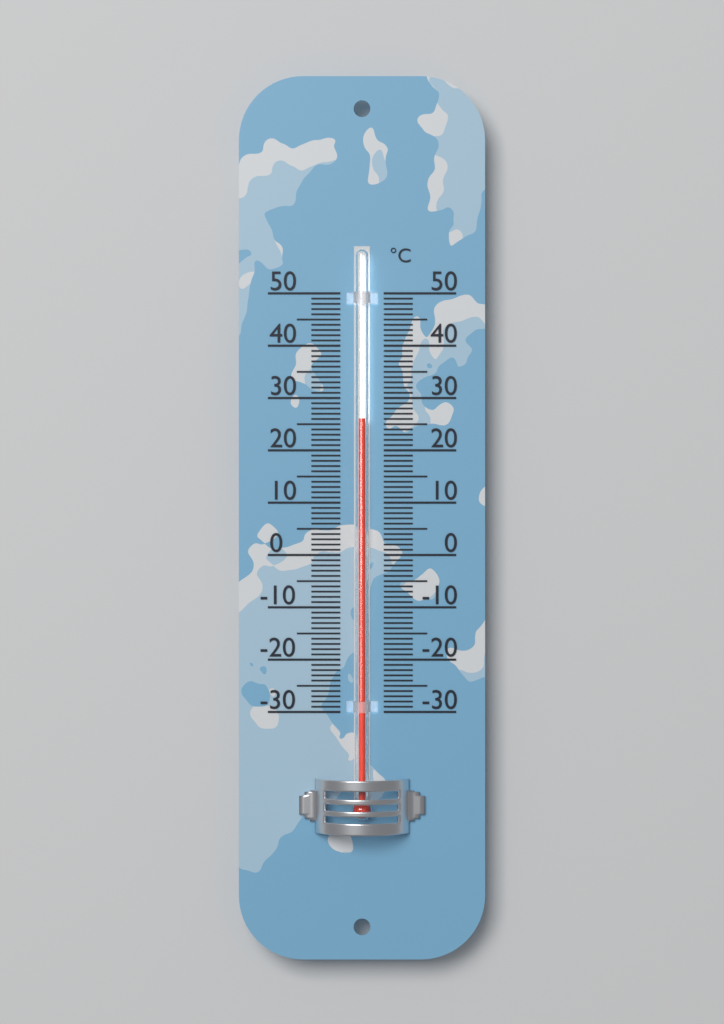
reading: 26 °C
